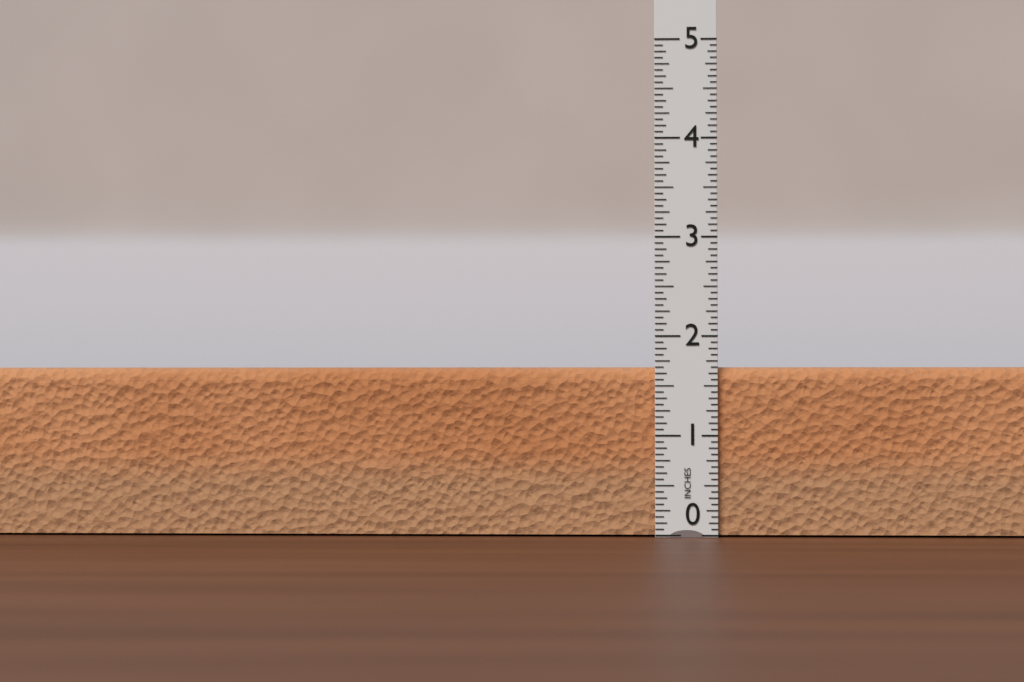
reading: 1.6875 in
